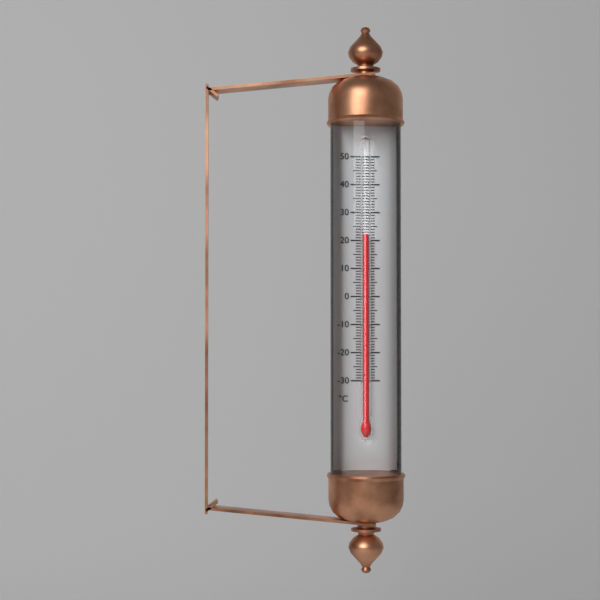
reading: 22 °C
